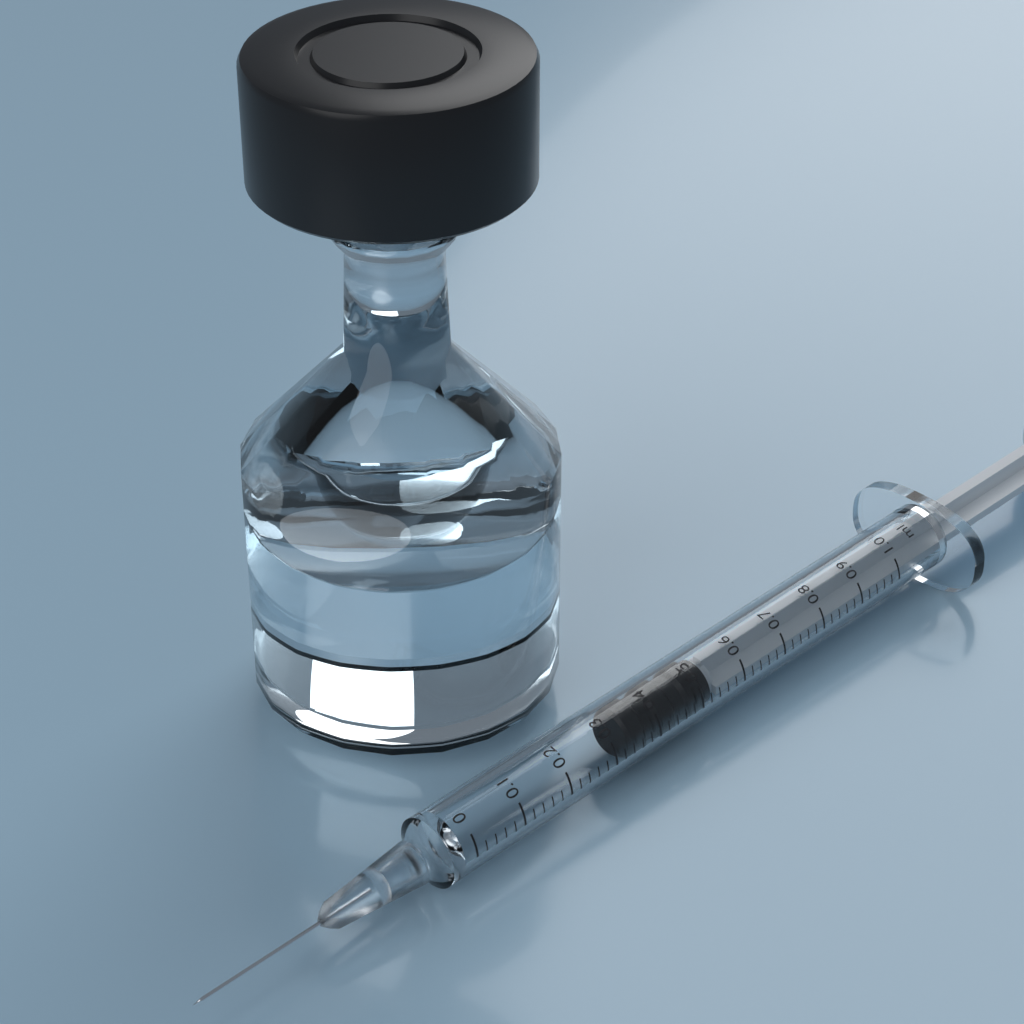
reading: 0.34 ml
